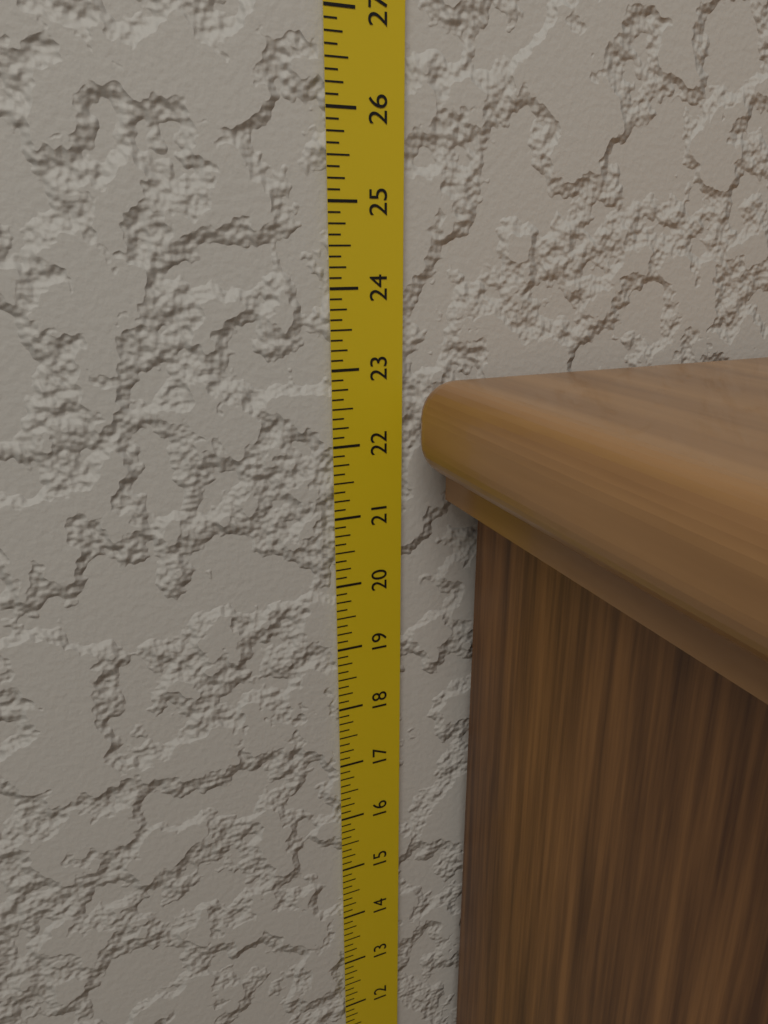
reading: 22.875 in
